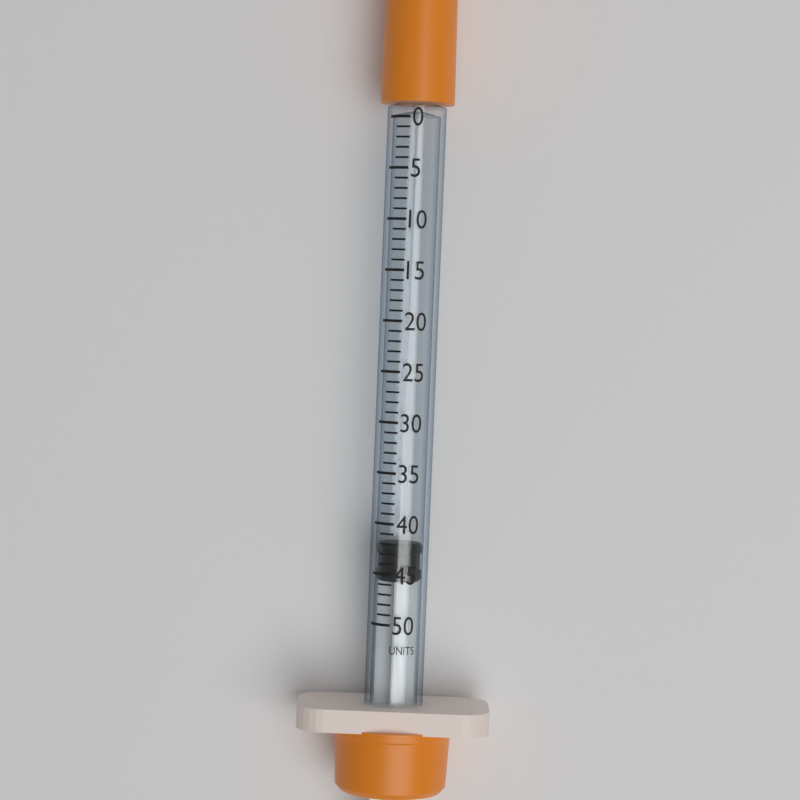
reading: 42 units
